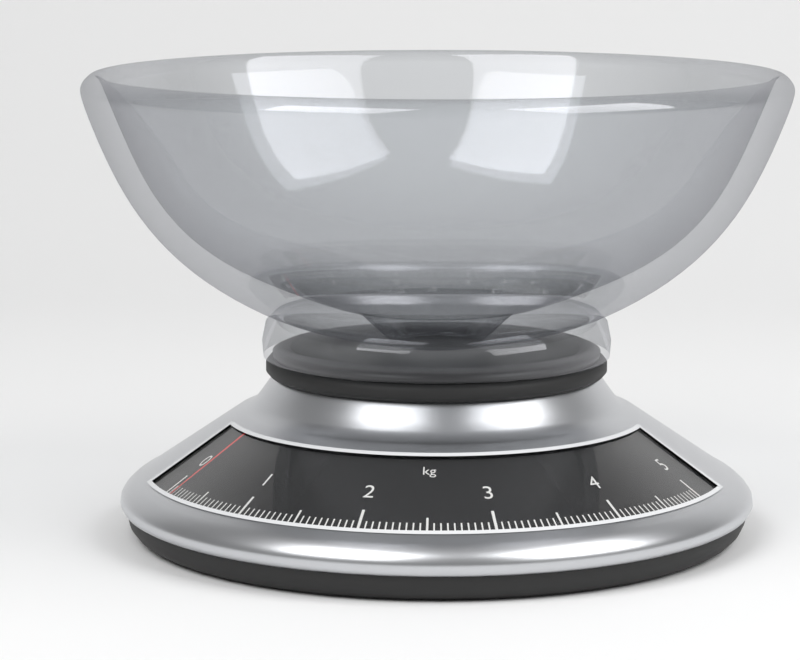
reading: 0.10 kg
